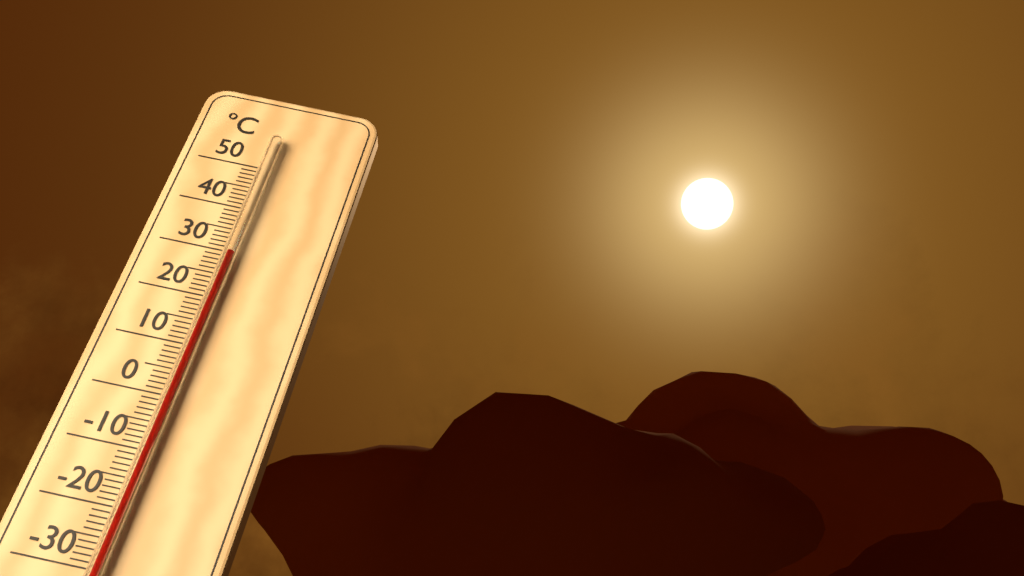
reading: 29 °C
